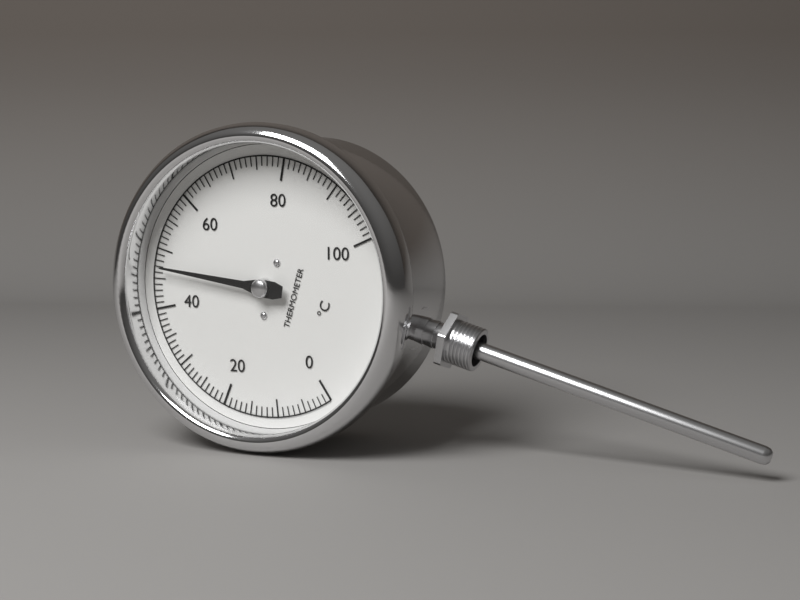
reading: 47 °C
